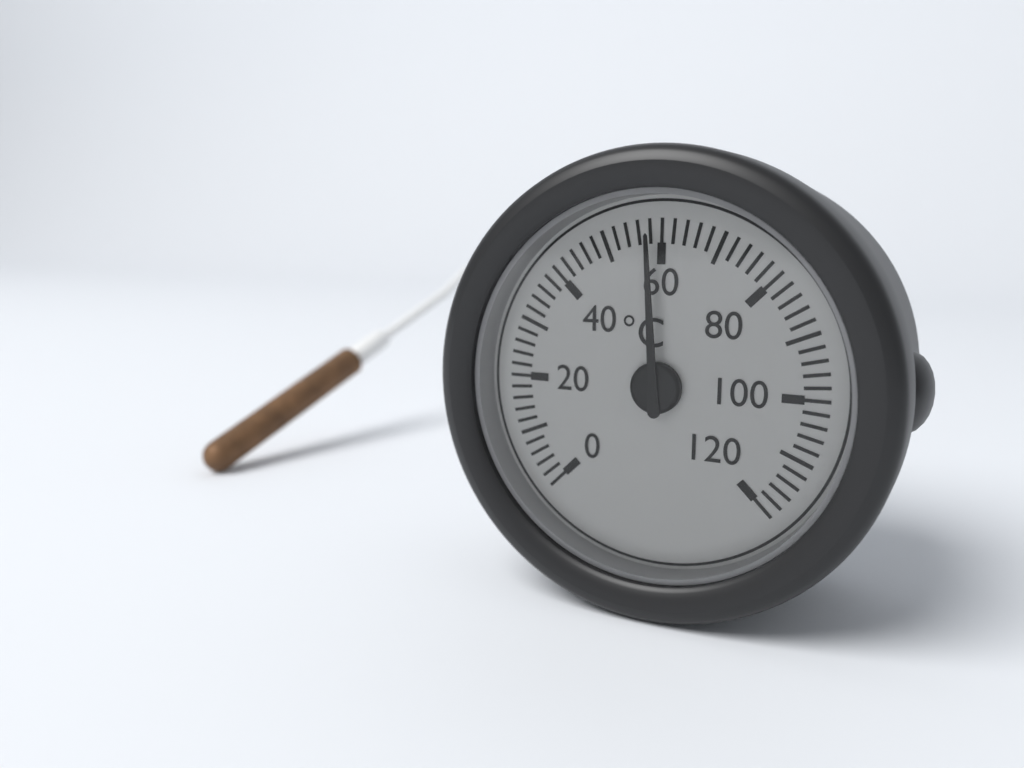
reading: 58 °C
